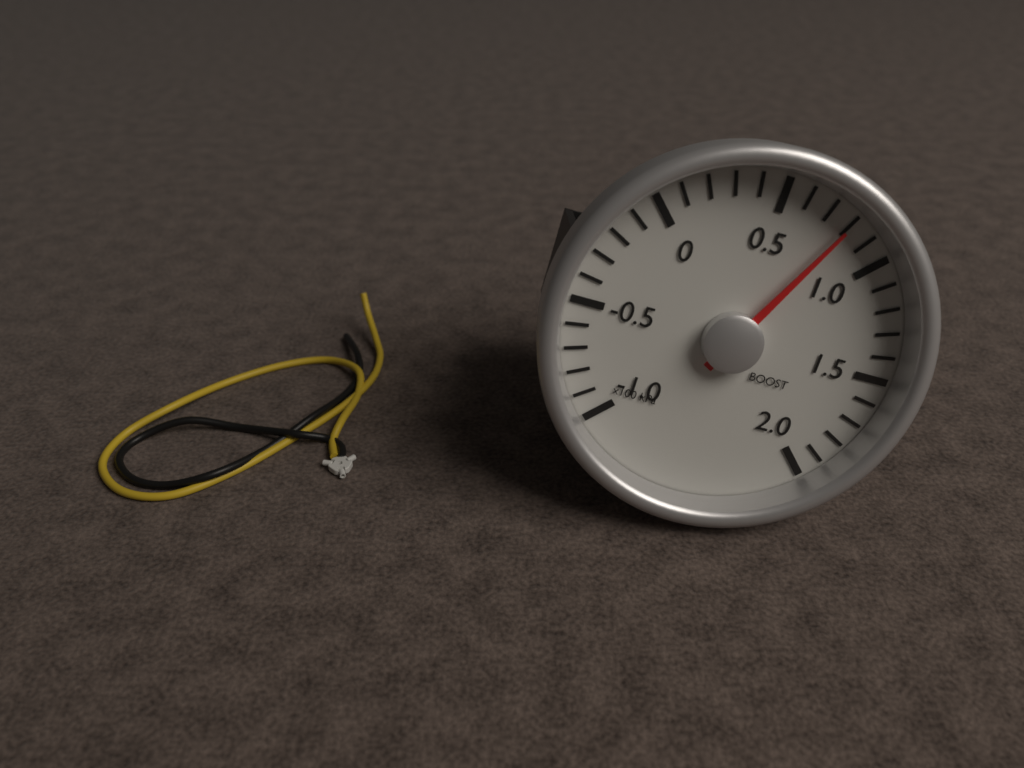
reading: 80 kPa
